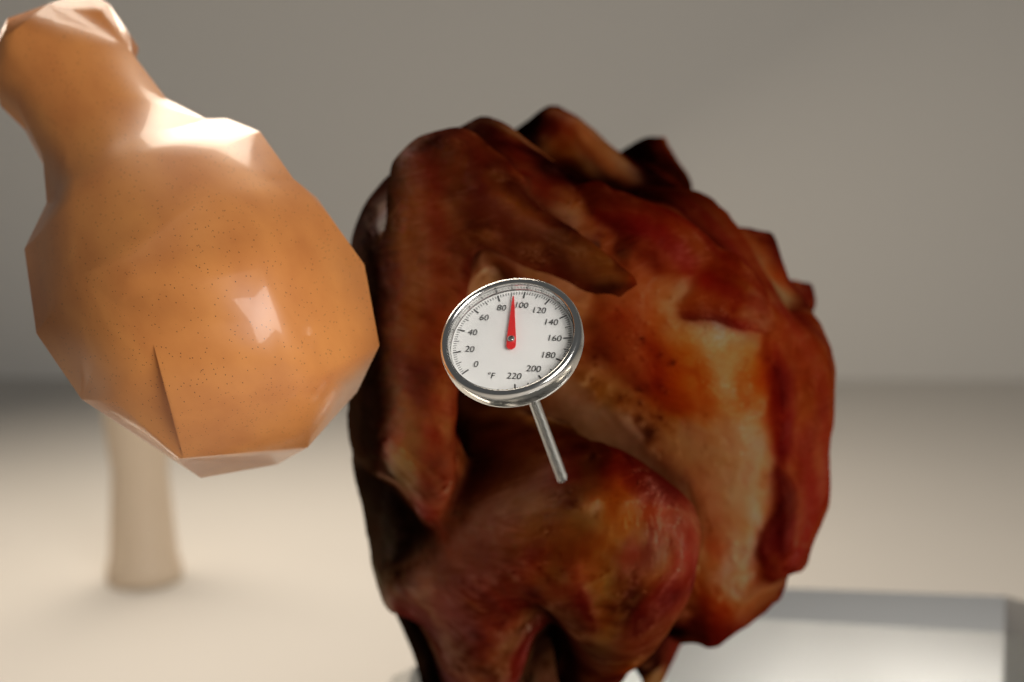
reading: 92 °F
